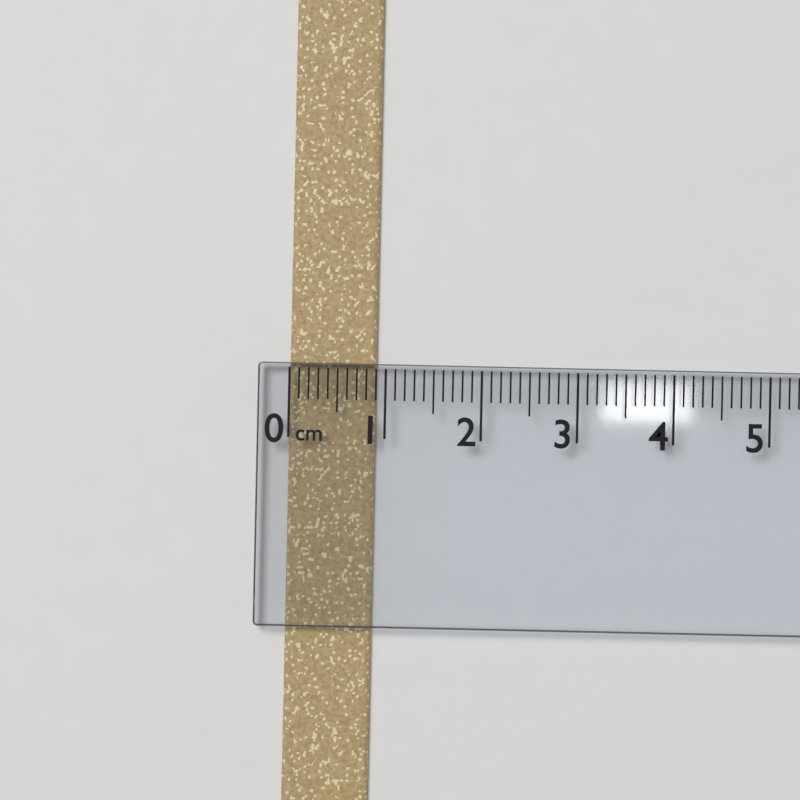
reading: 0.9 cm
